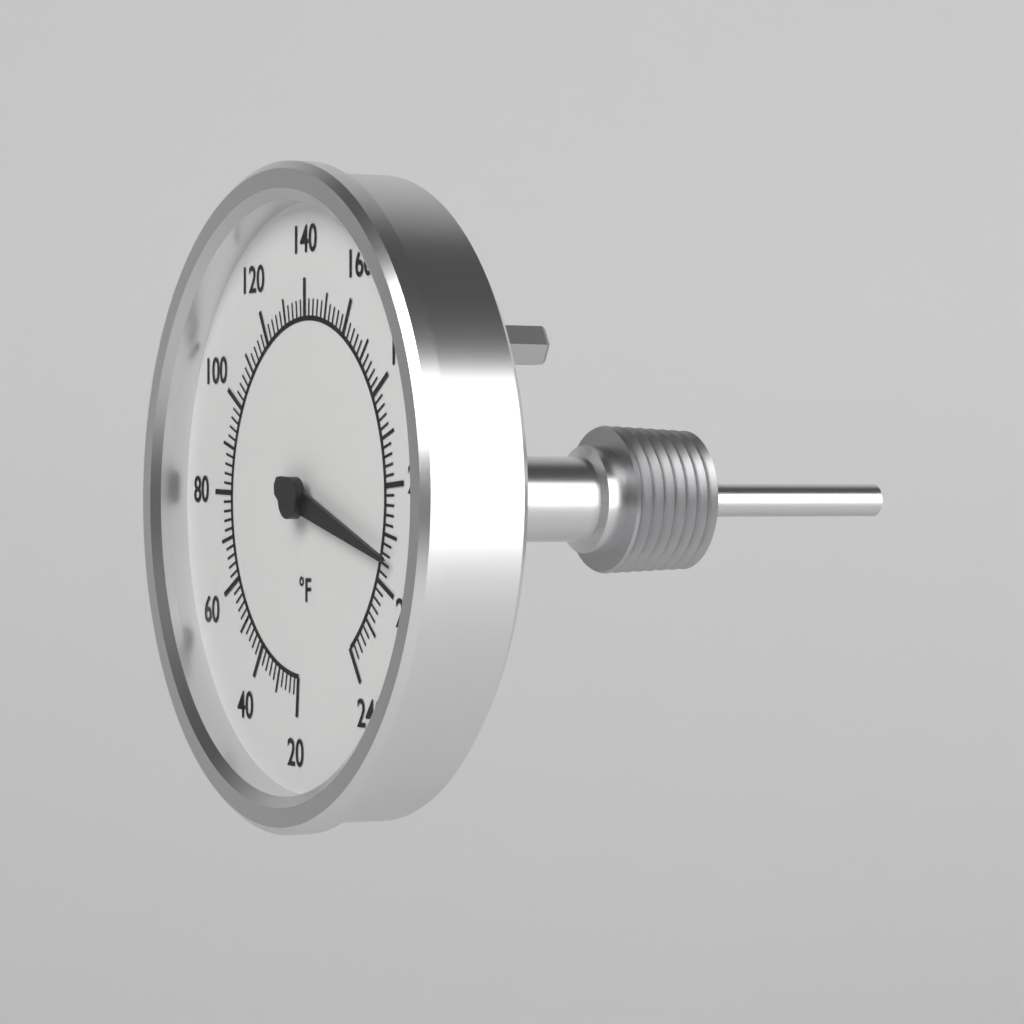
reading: 214 °F
